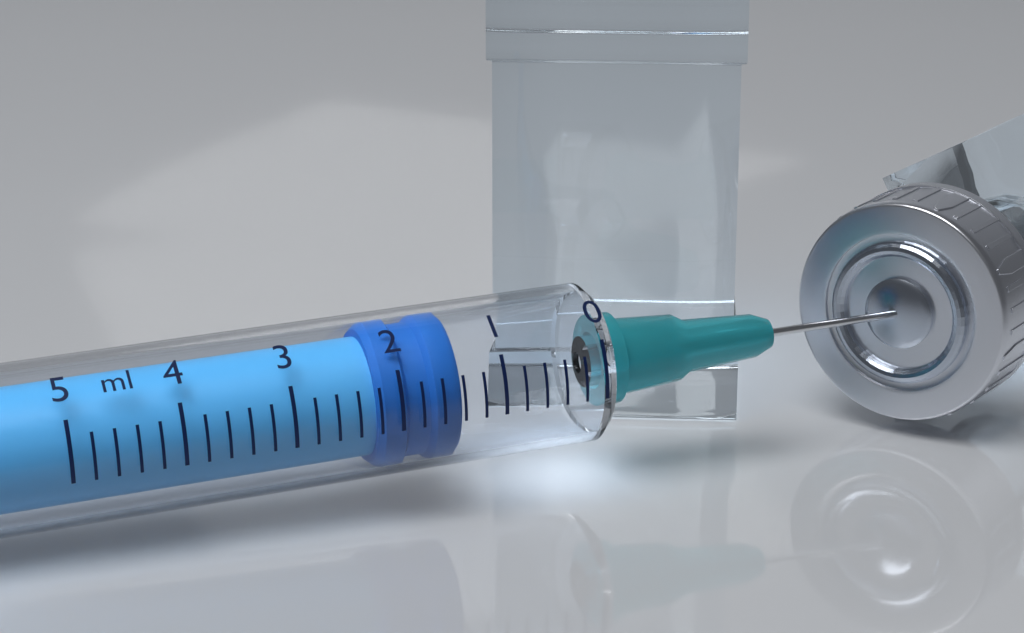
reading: 1.4 ml
